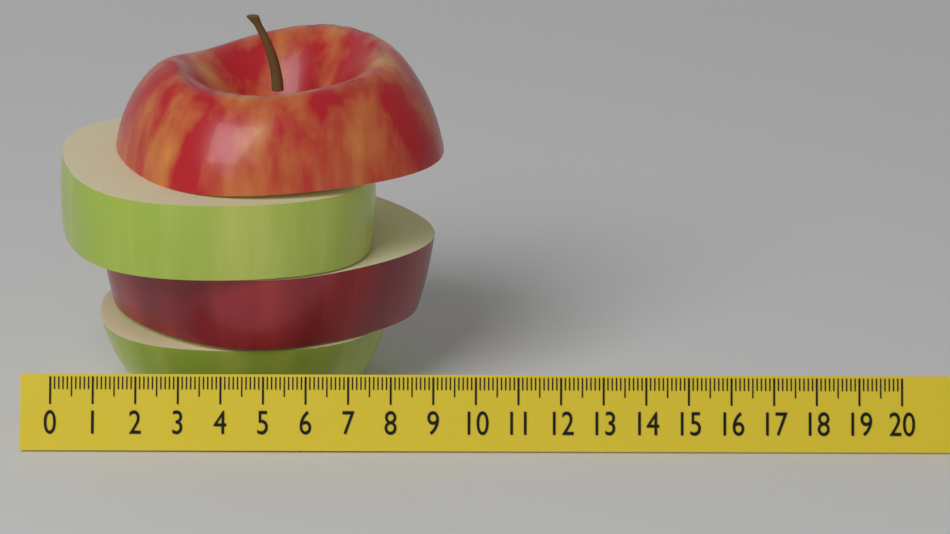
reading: 9.2 (no unit)
